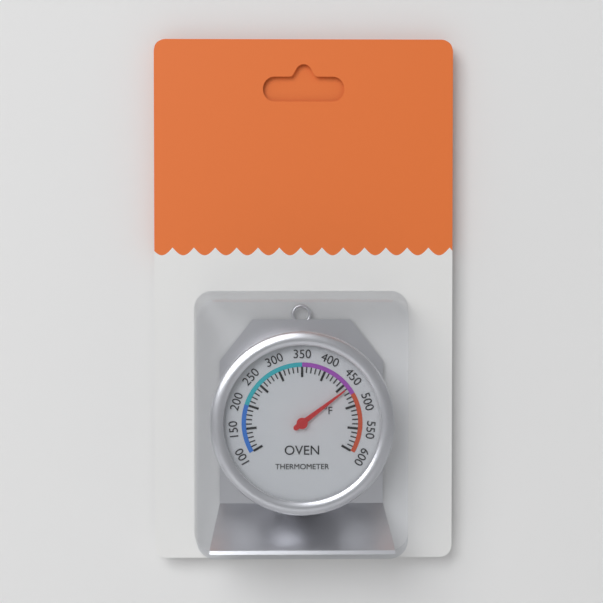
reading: 460 °F
